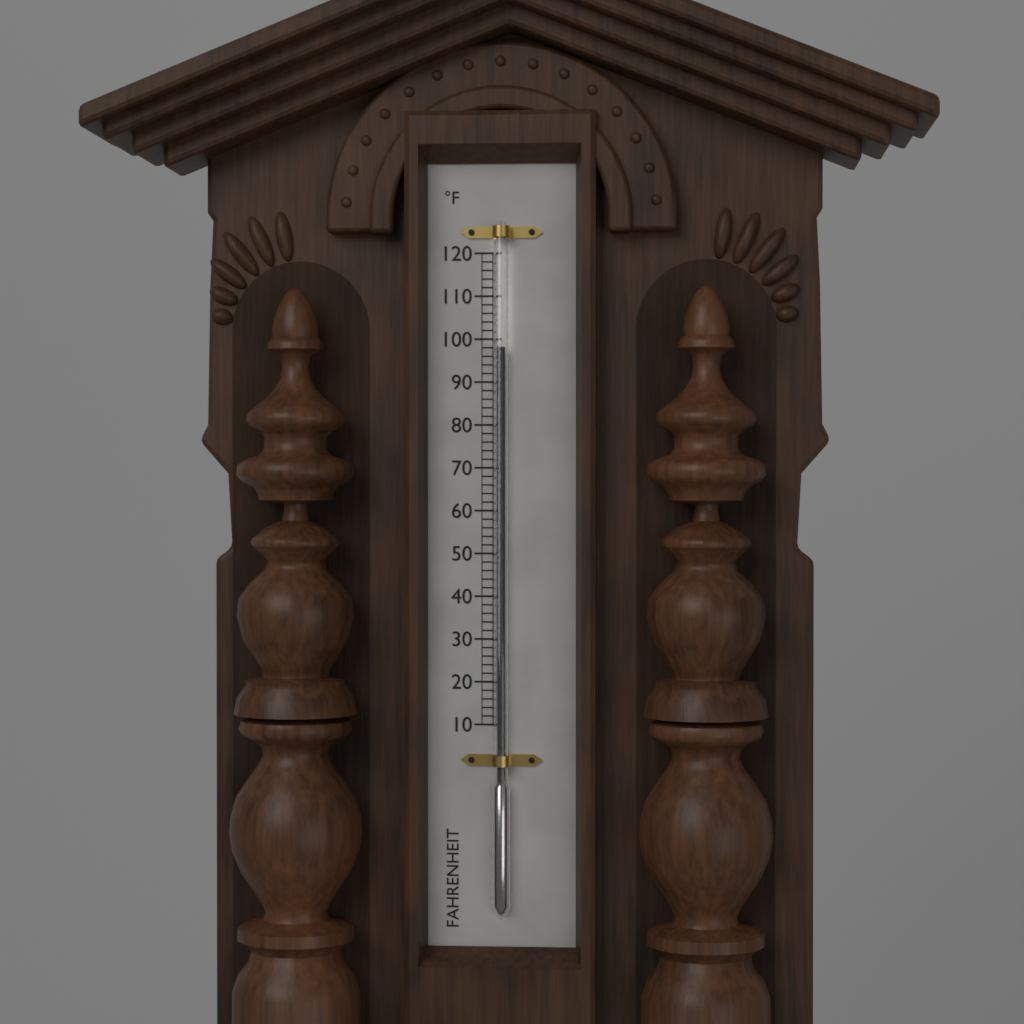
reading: 98 °F
